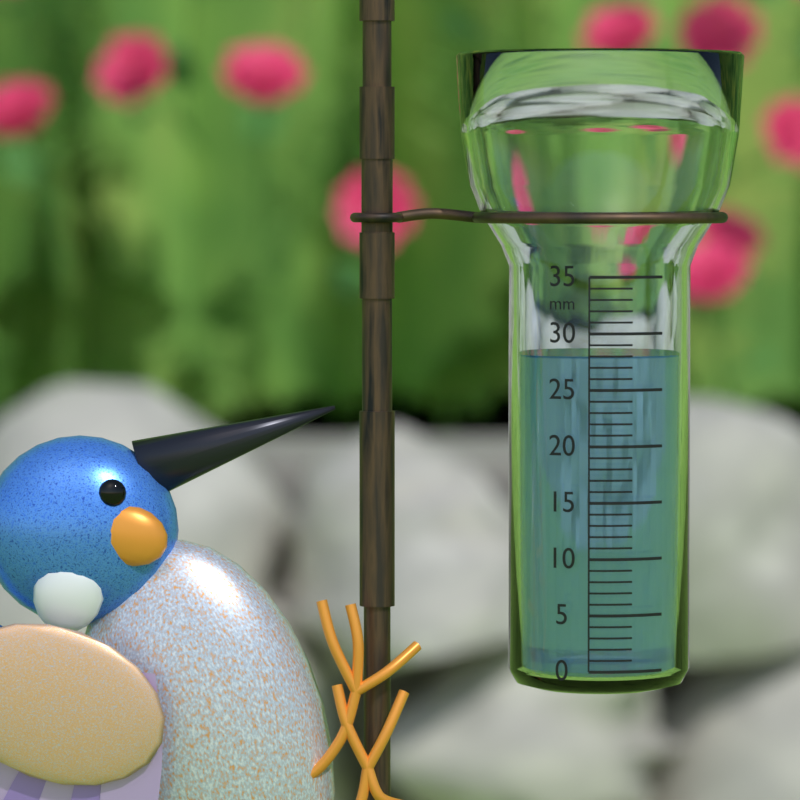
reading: 28 mm
